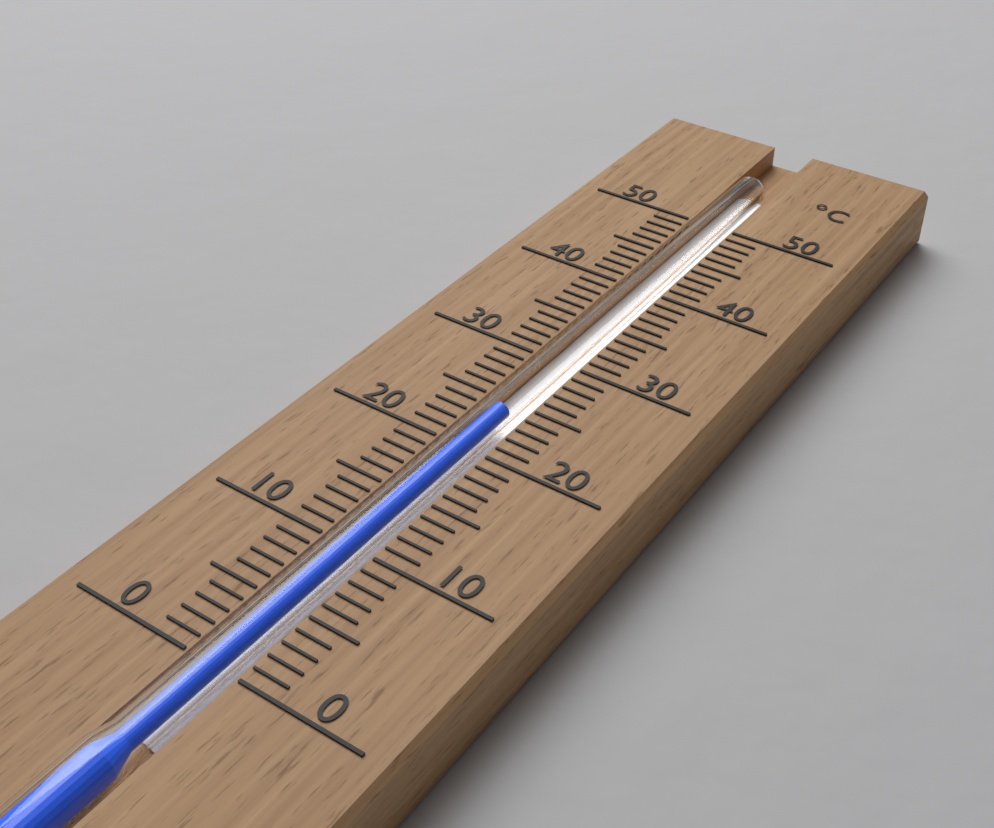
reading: 24 °C
